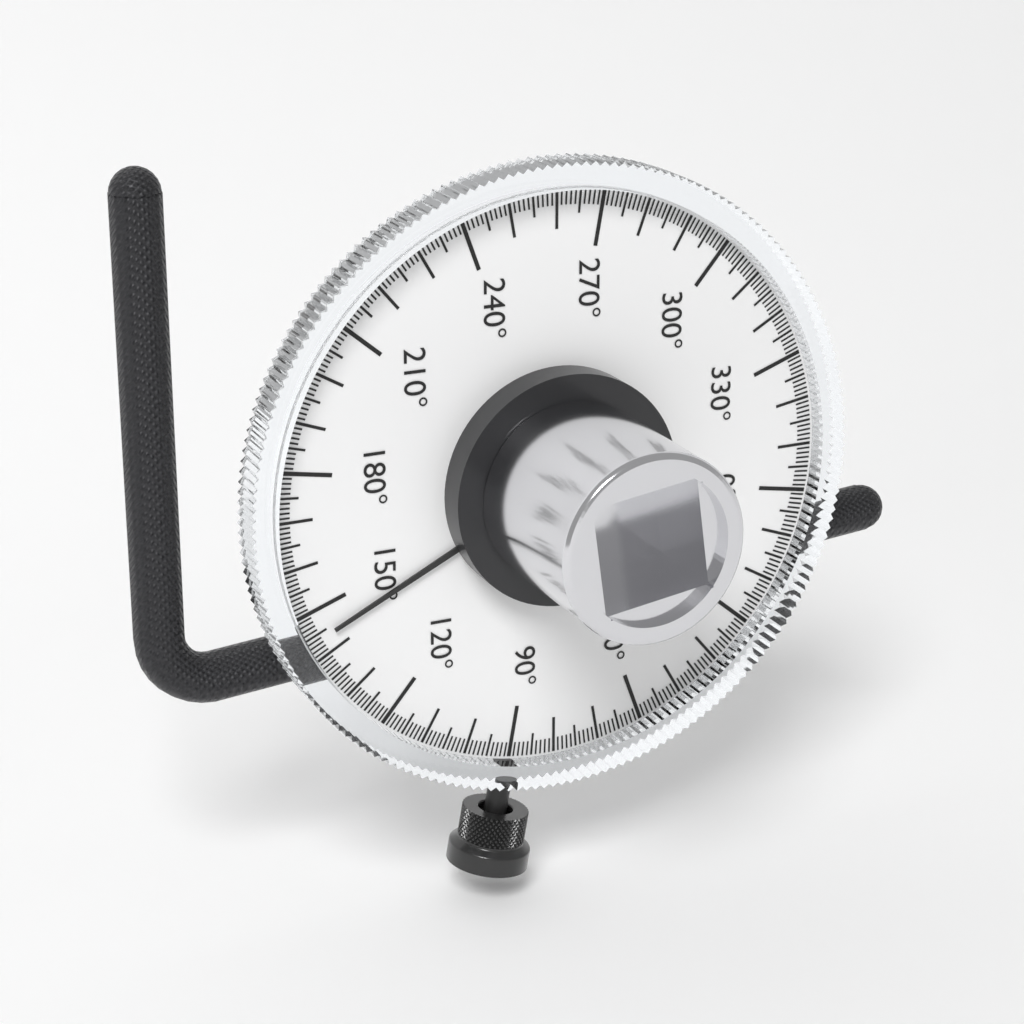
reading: 144 °
